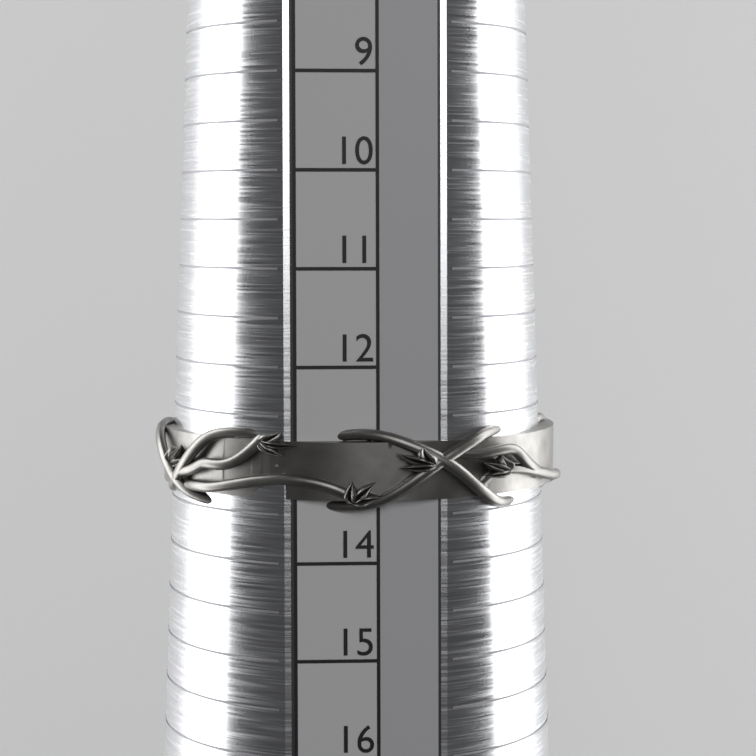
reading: 13.5 (no unit)
